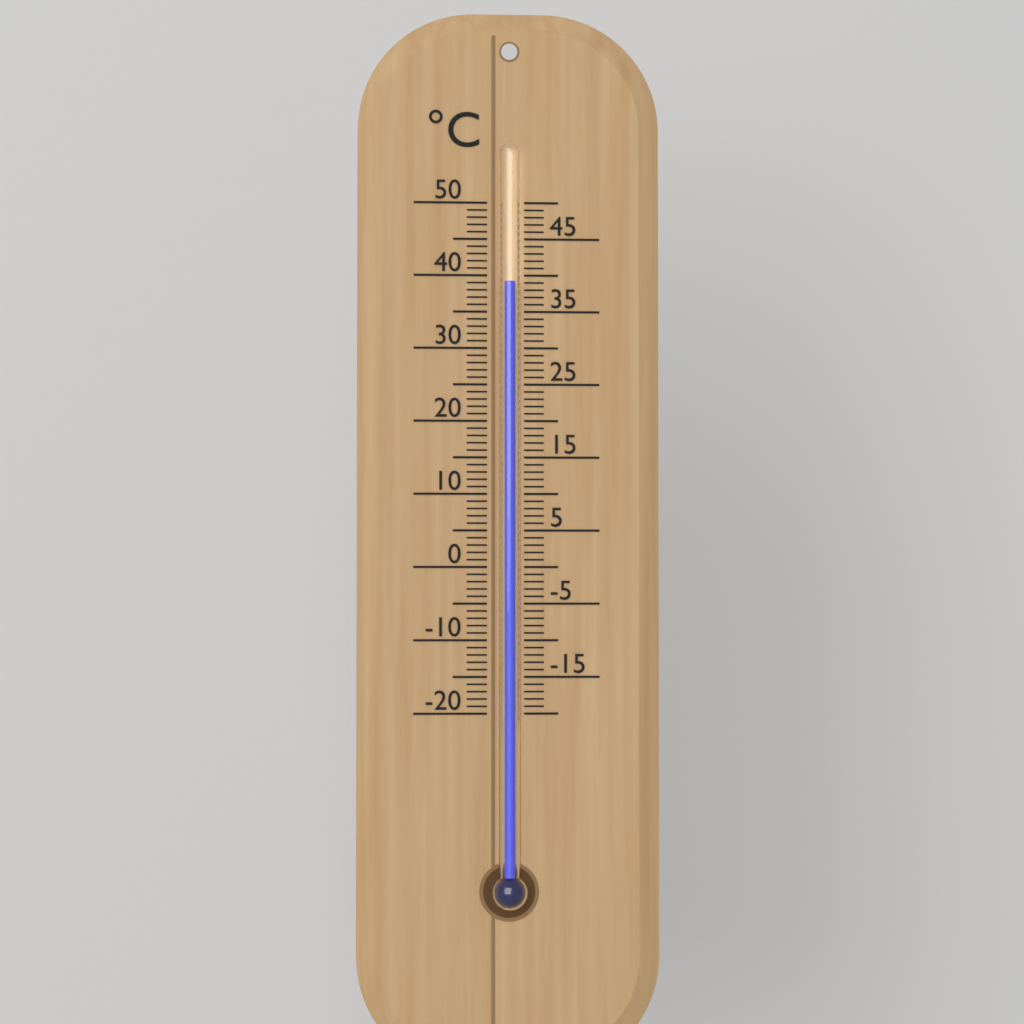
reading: 39 °C
